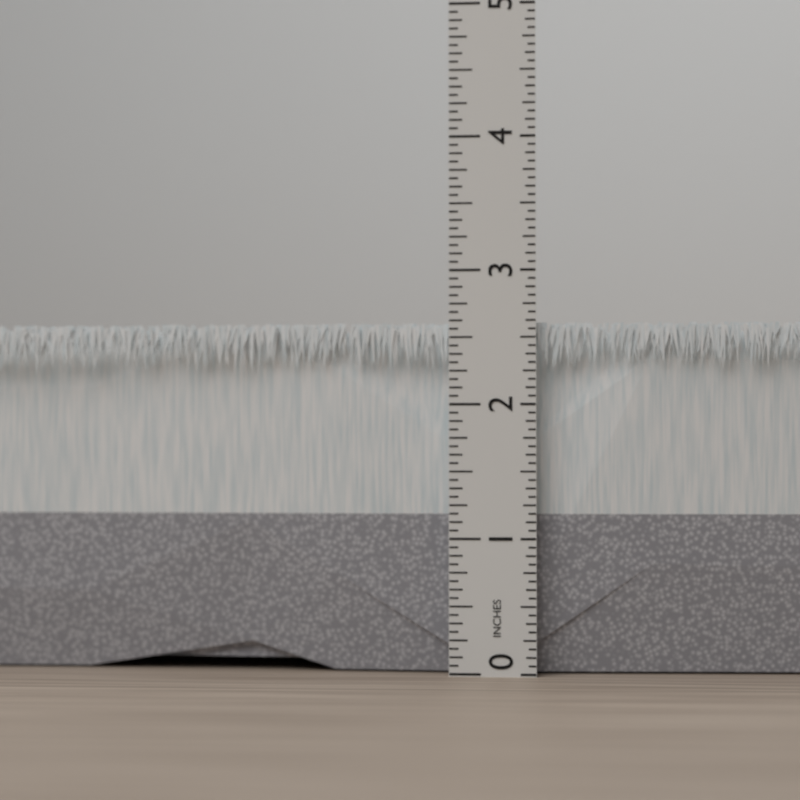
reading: 2.6250 in
